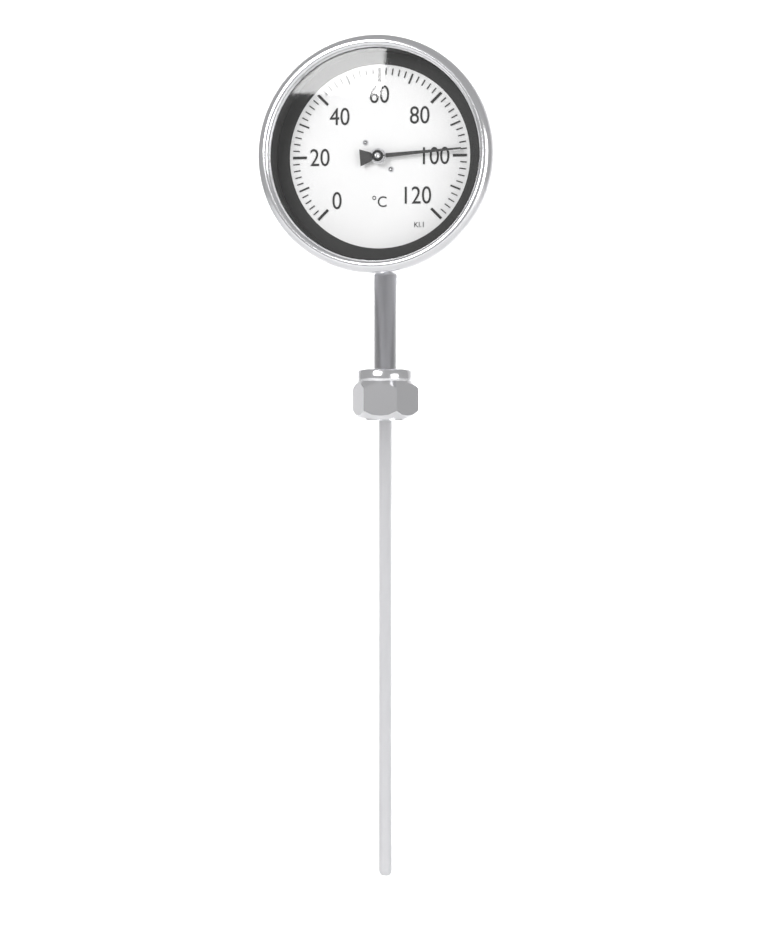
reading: 98 °C
